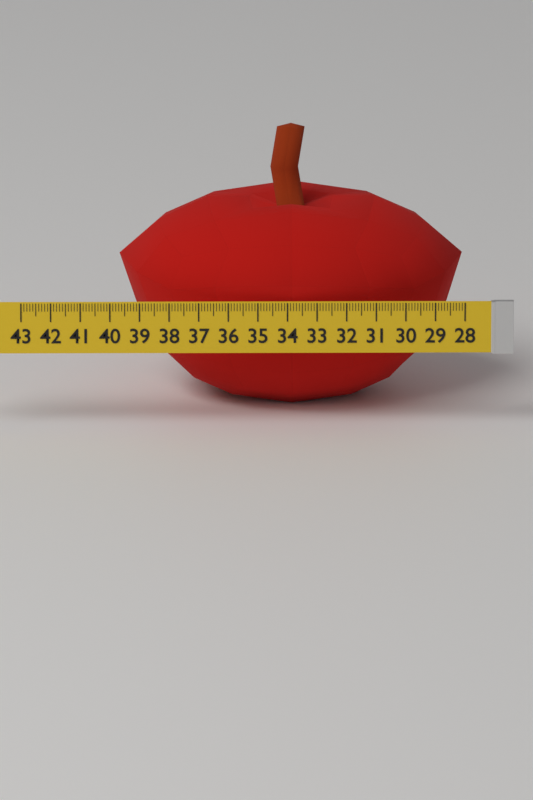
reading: 39.7 (no unit)
